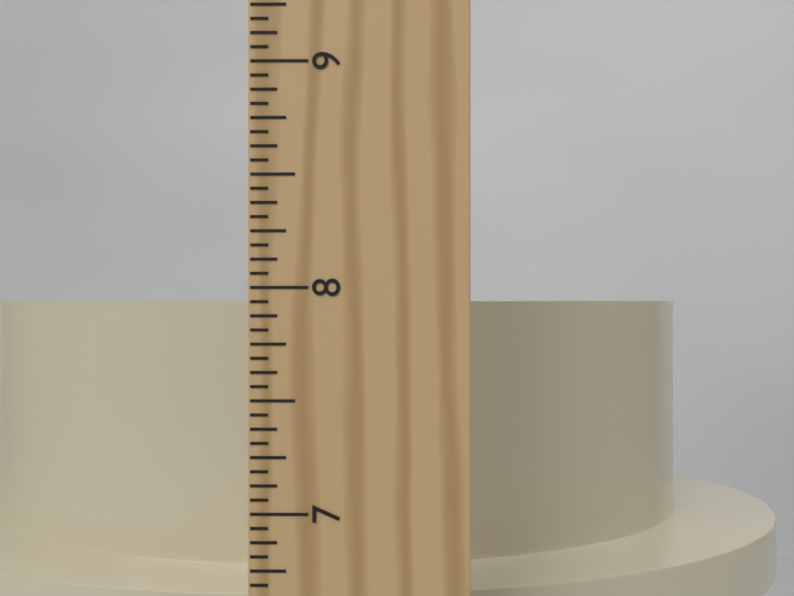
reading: 7.9375 in
